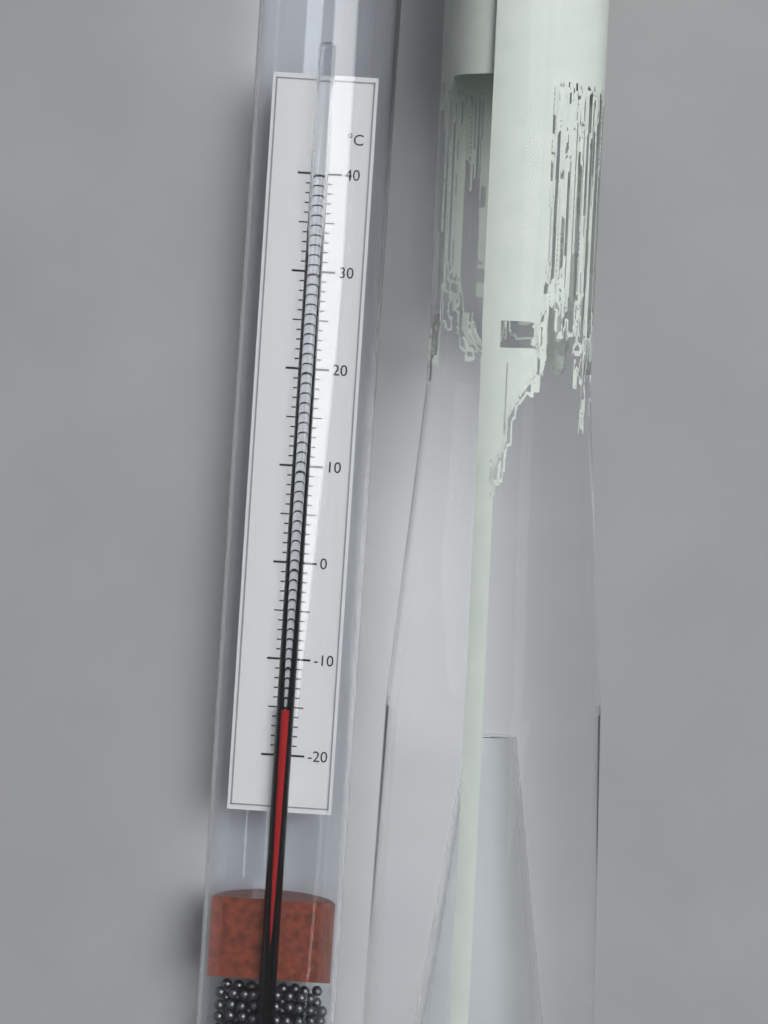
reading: -15 °C
